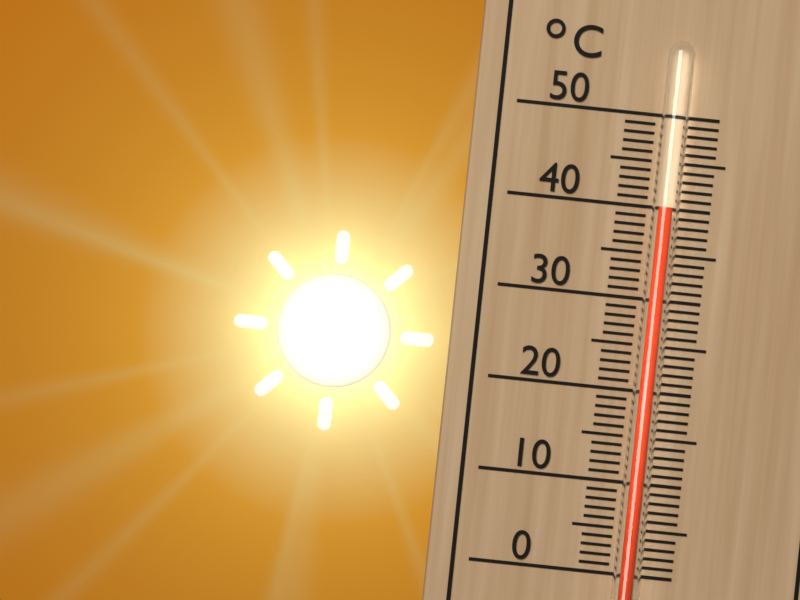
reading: 40 °C
